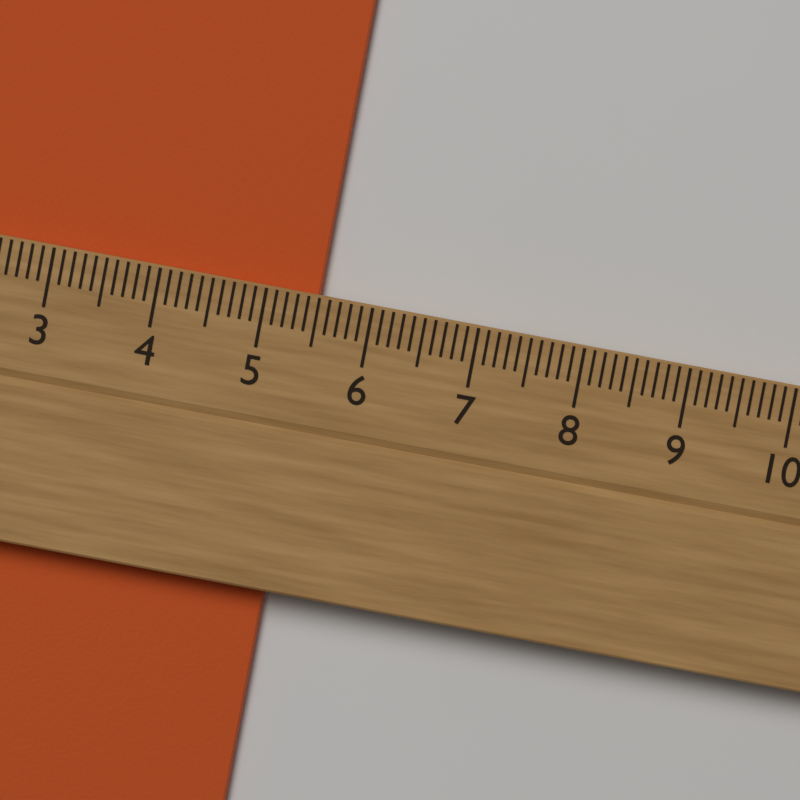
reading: 5.5 cm
